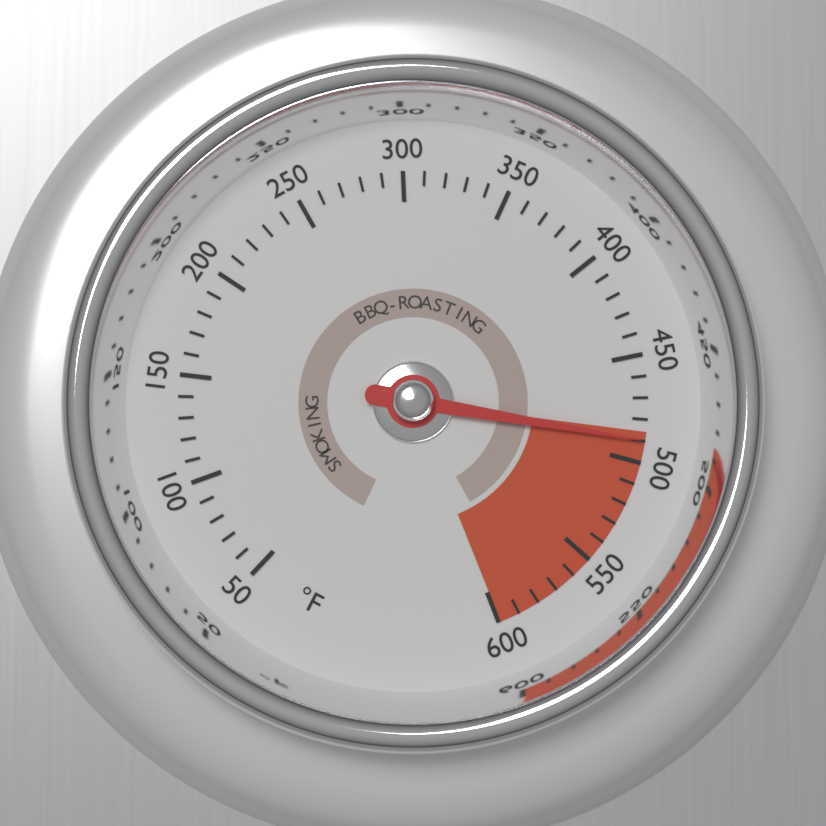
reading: 490 °F
